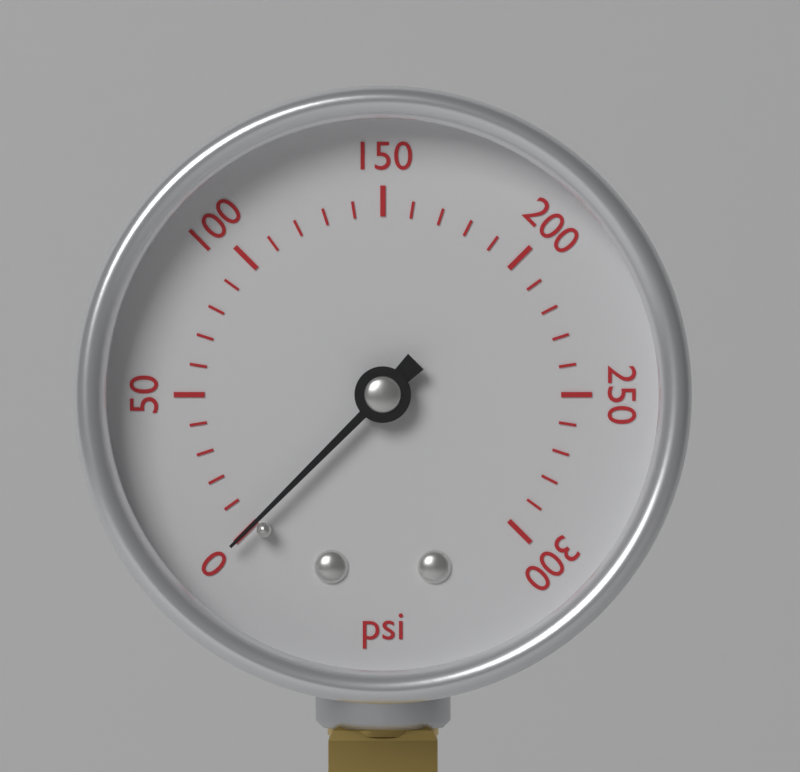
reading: 0 psi
